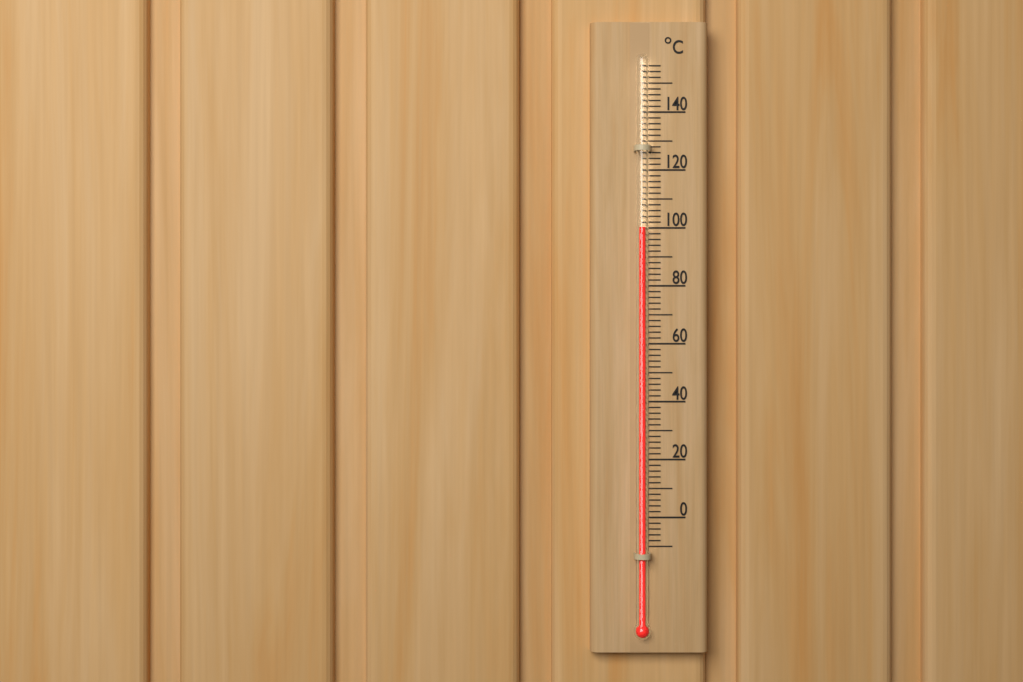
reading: 100 °C
